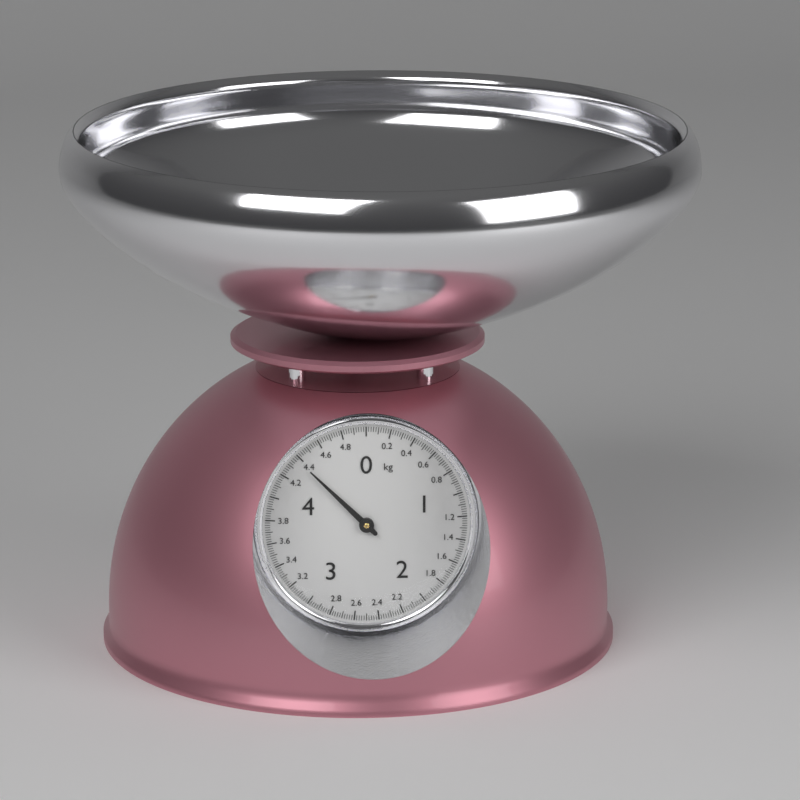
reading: 4.38 kg
